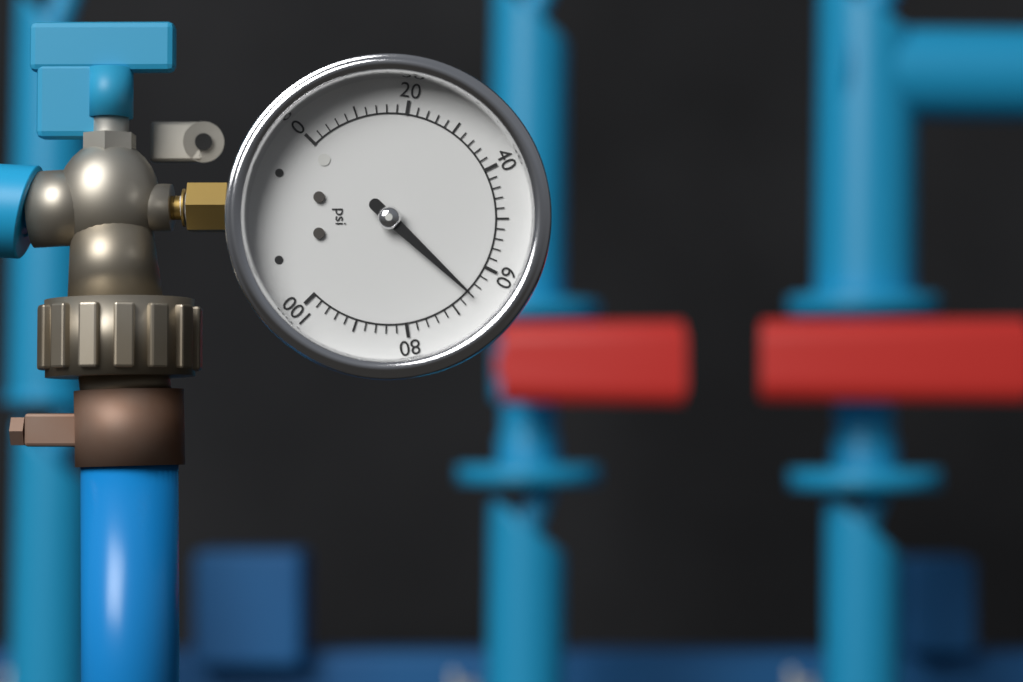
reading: 66 psi
